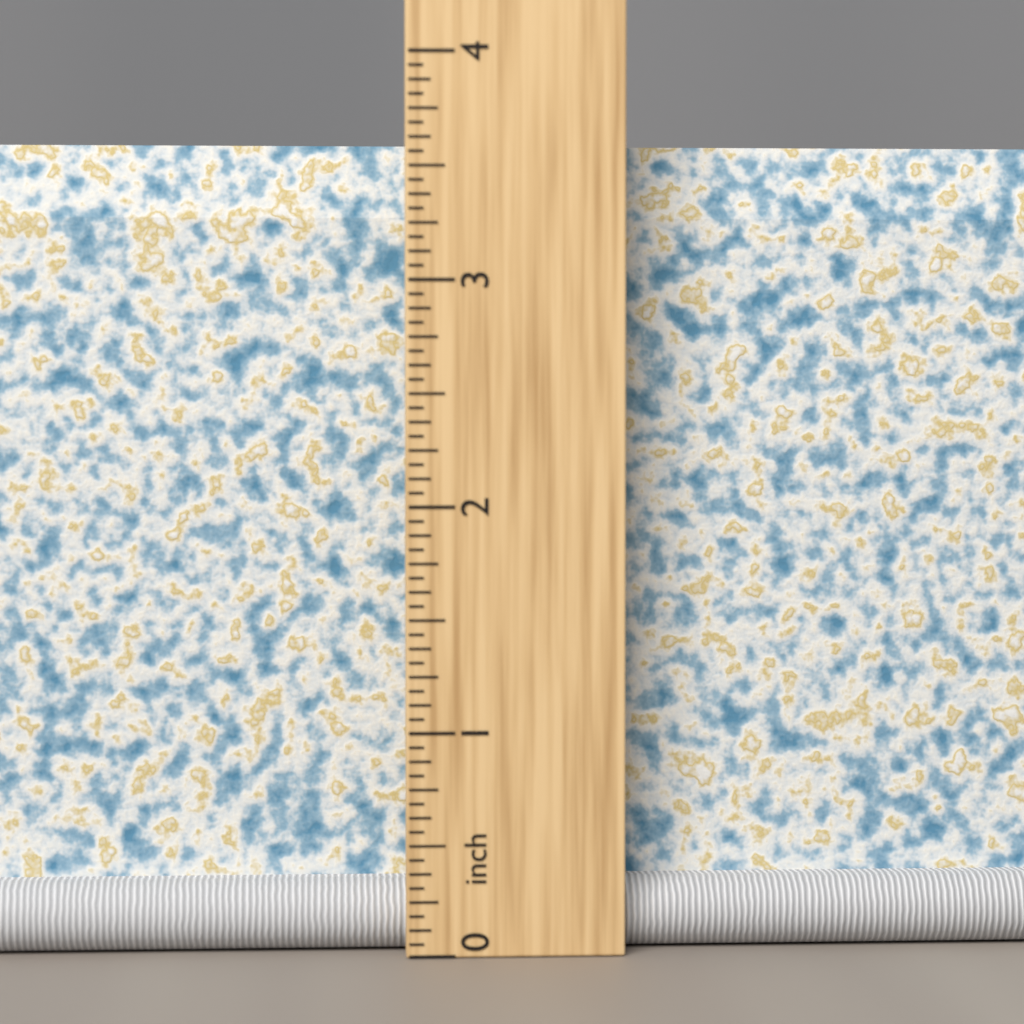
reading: 3.6250 inch
